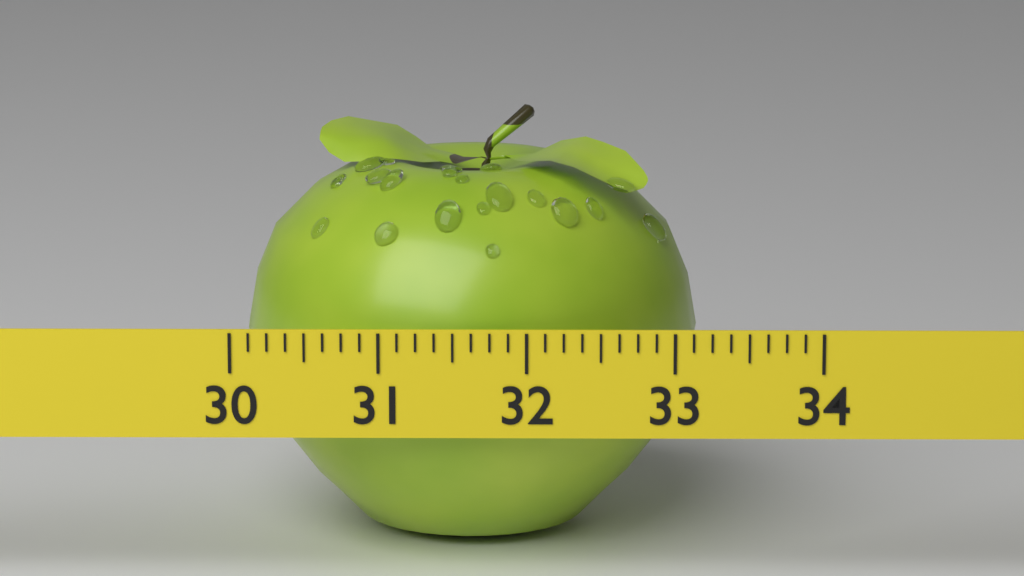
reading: 33.200 (no unit)
